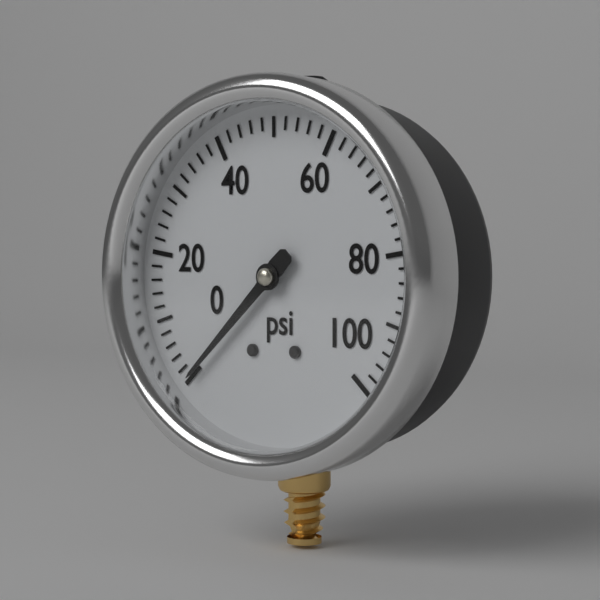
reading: 0 psi
